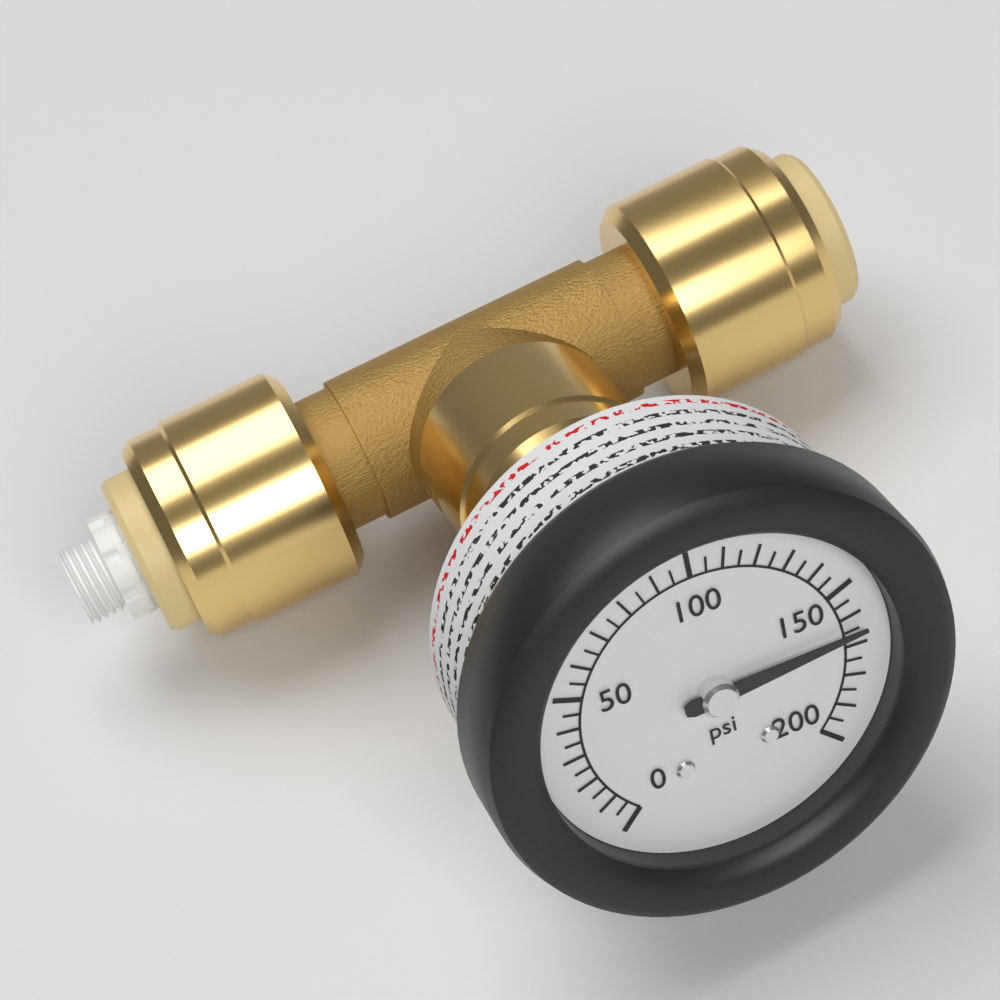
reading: 165 psi
